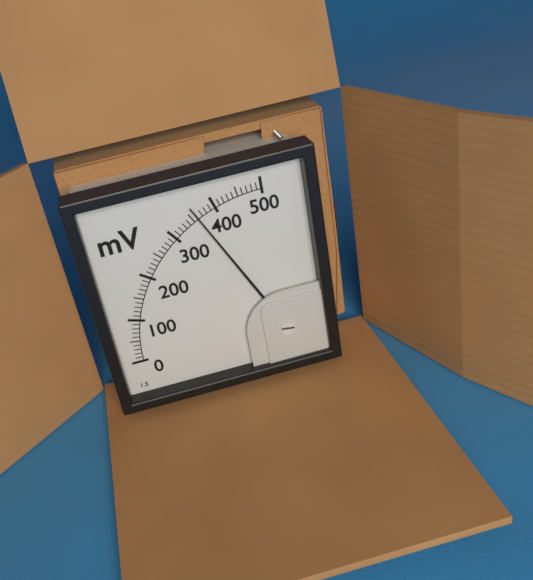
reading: 360 mV
